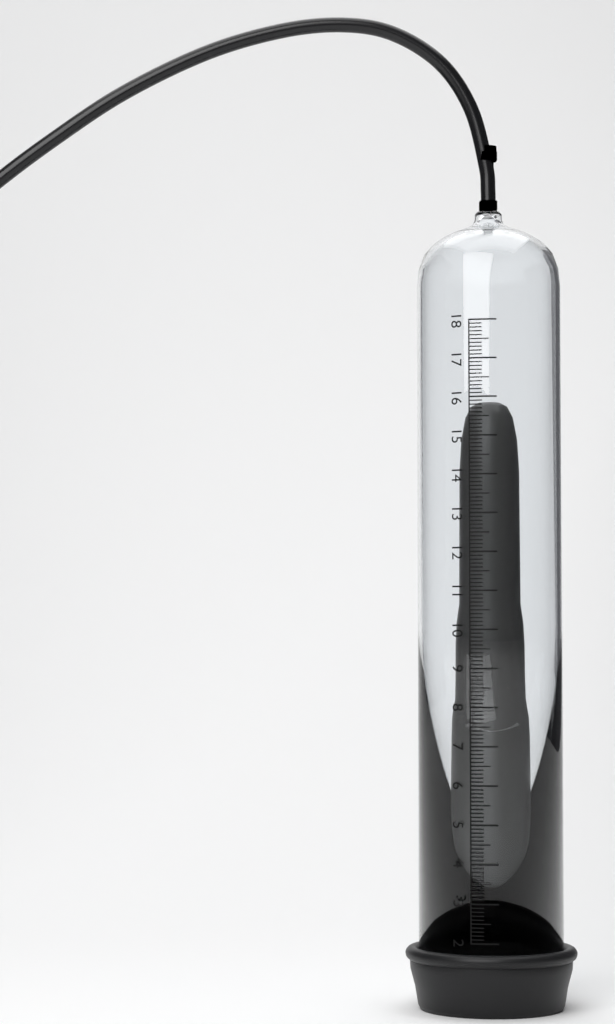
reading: 16.0 (no unit)
